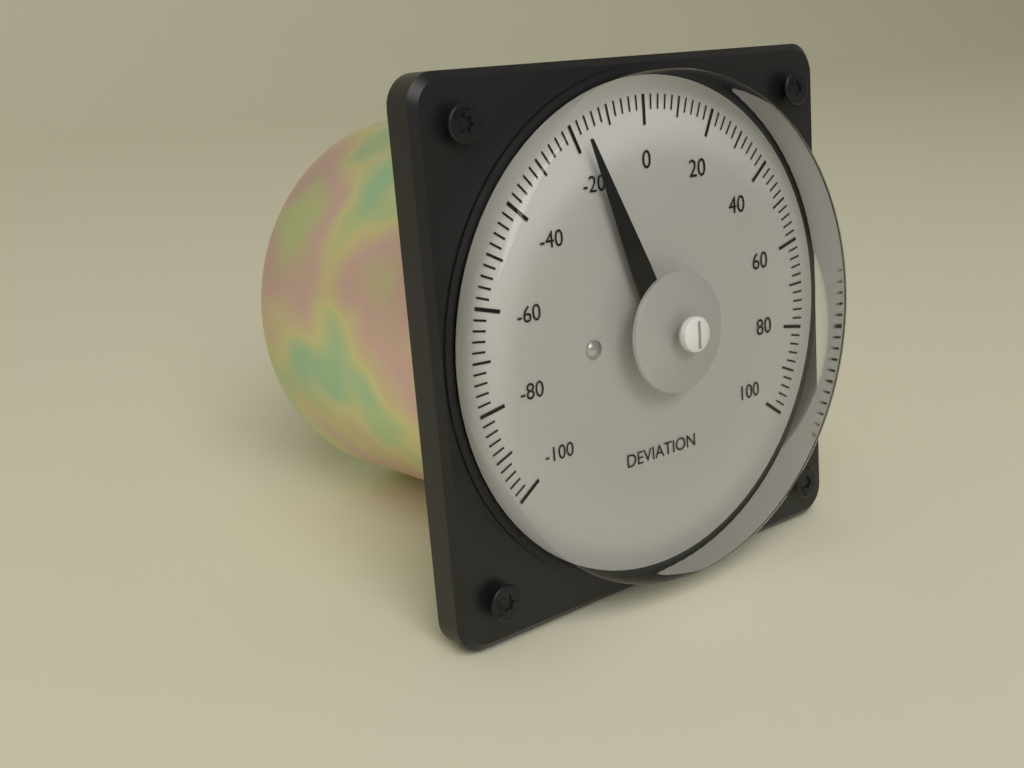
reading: -18 (no unit)
